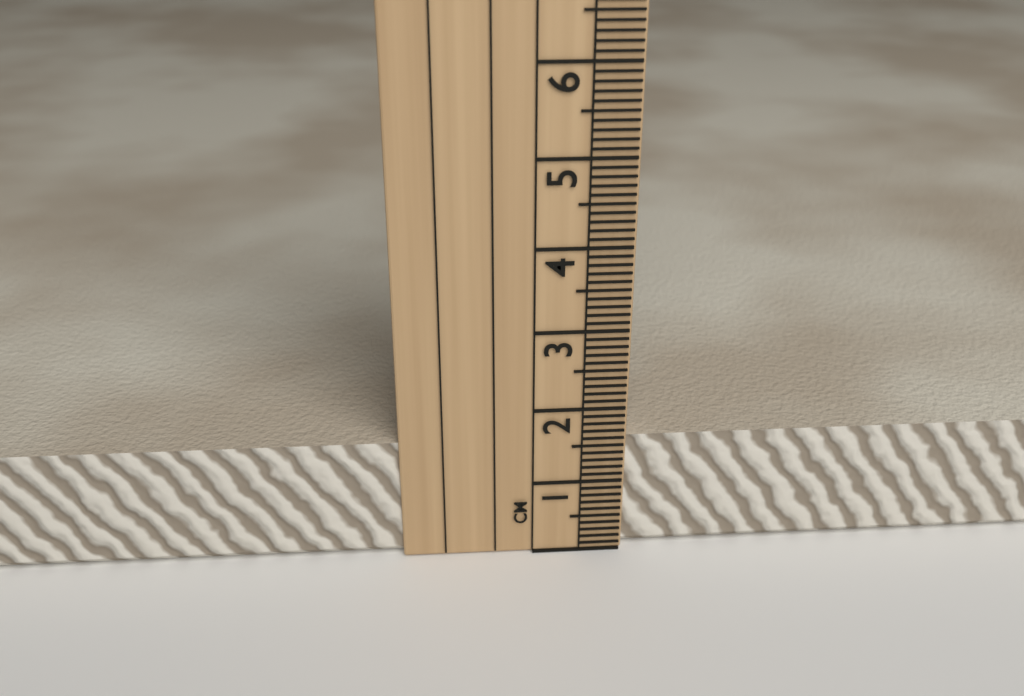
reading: 1.6 cm
